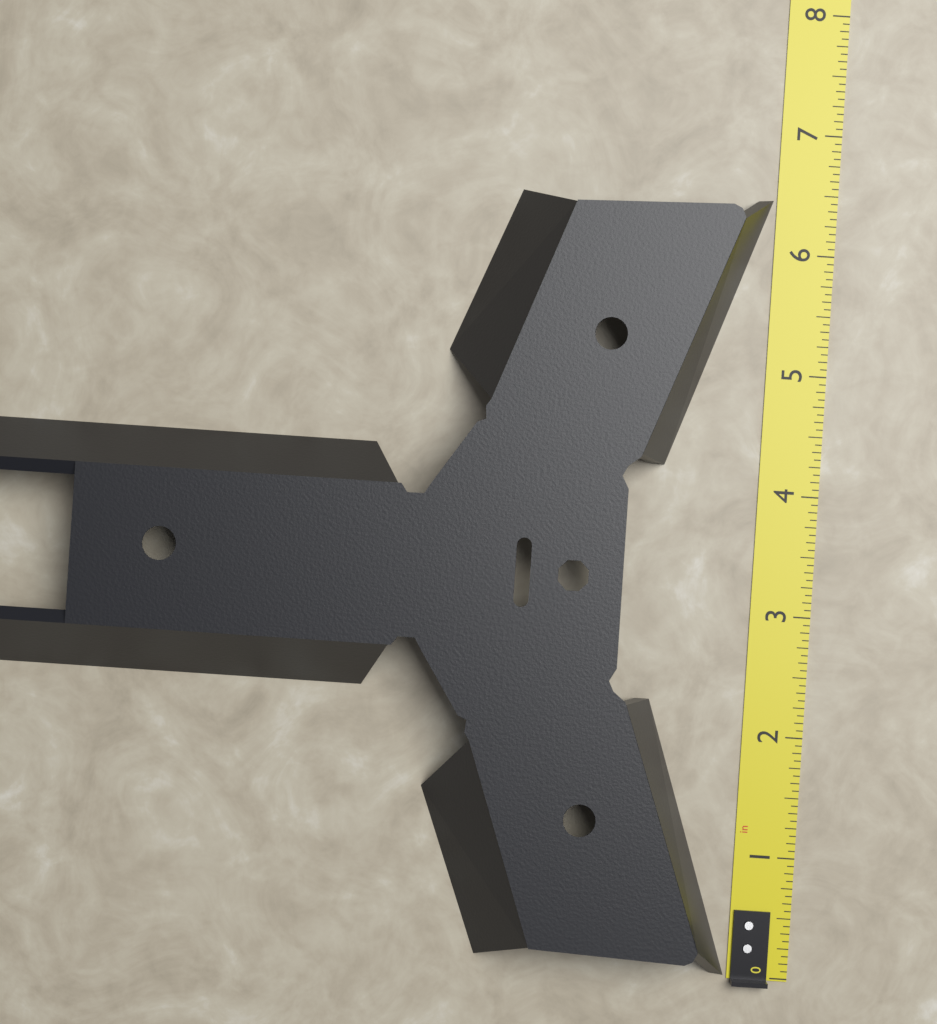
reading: 6.4375 in
